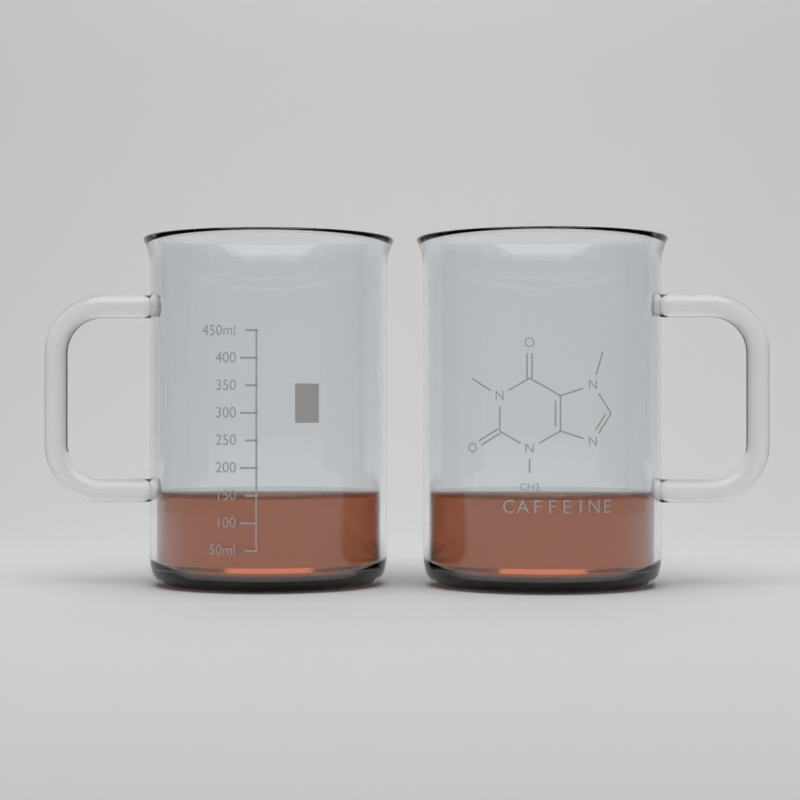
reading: 150 ml
